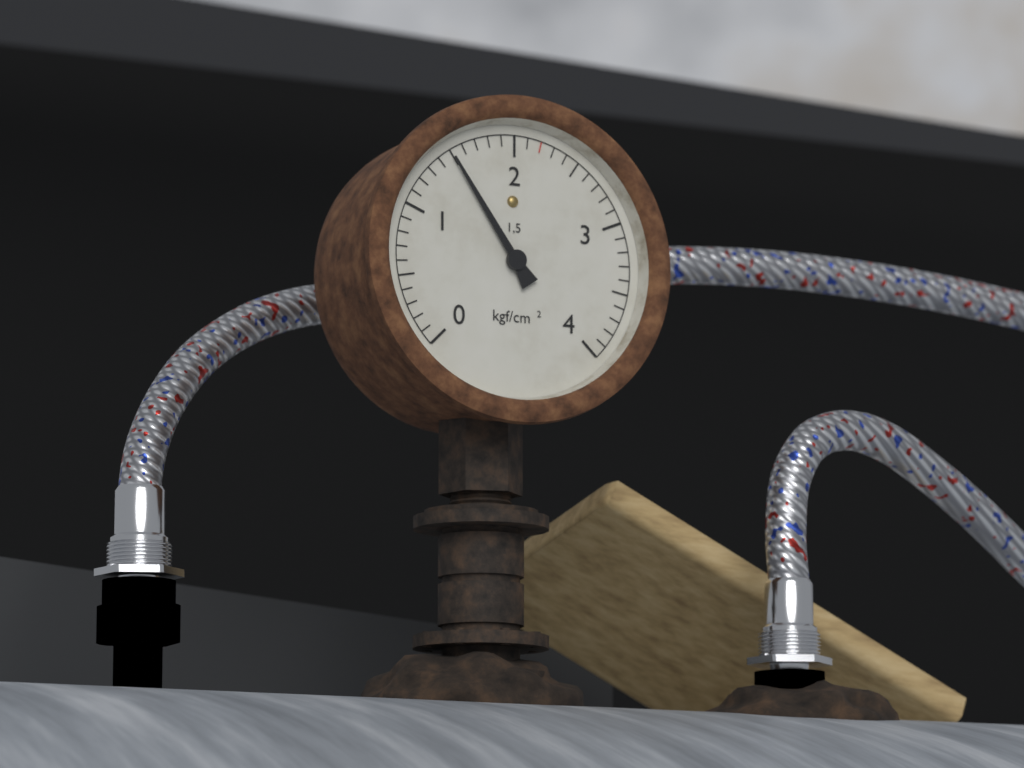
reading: 1.5 kgf/cm²
